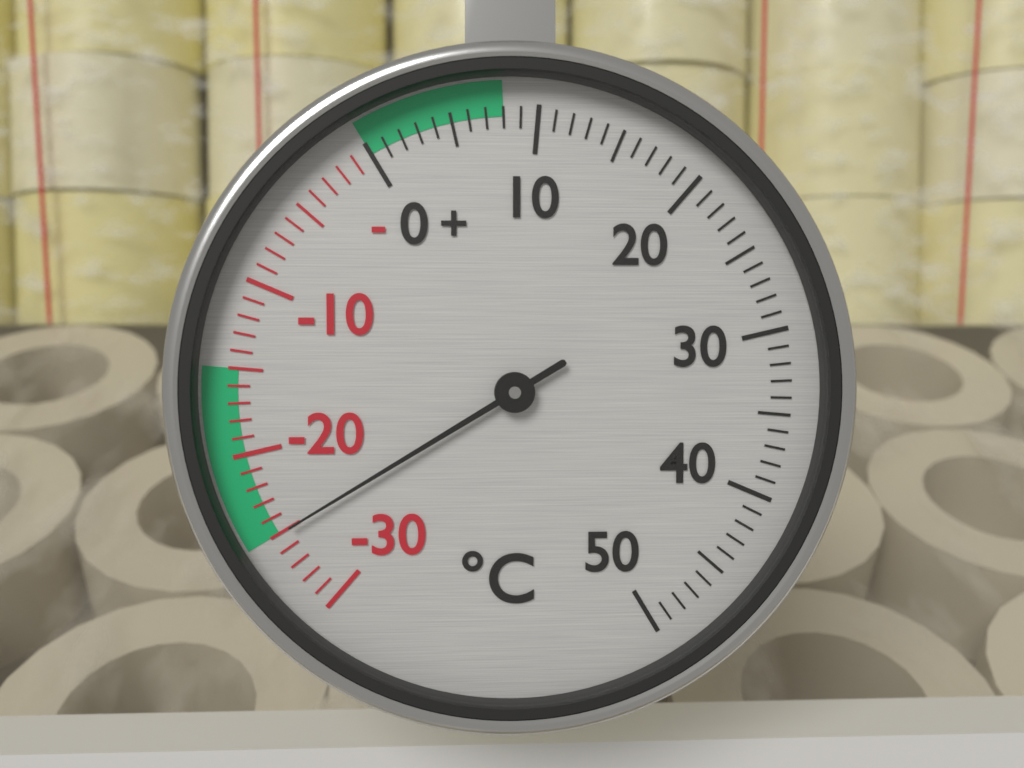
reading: -25 °C
